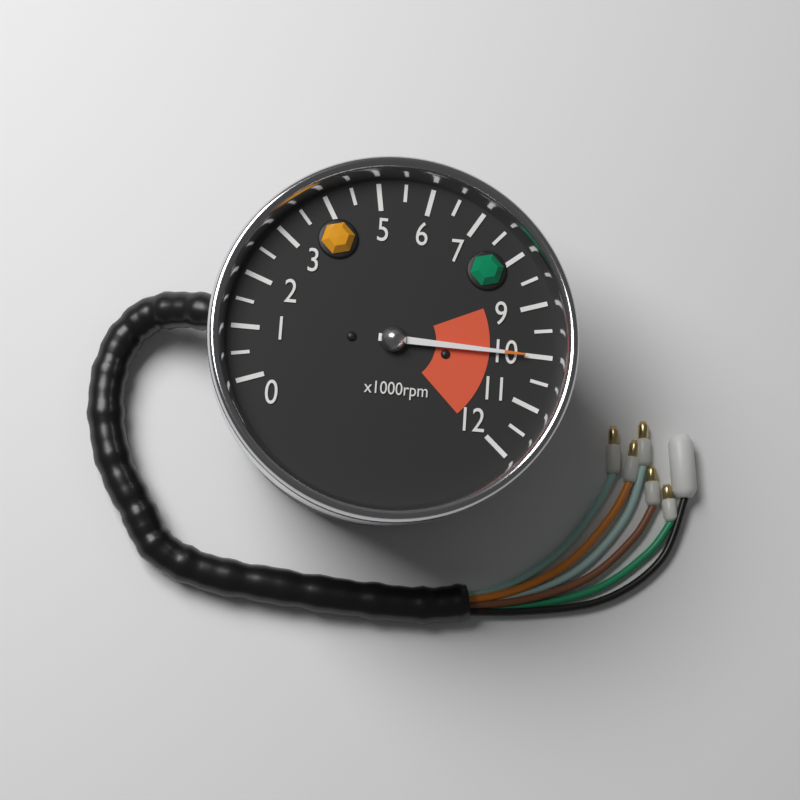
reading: 10000 rpm
